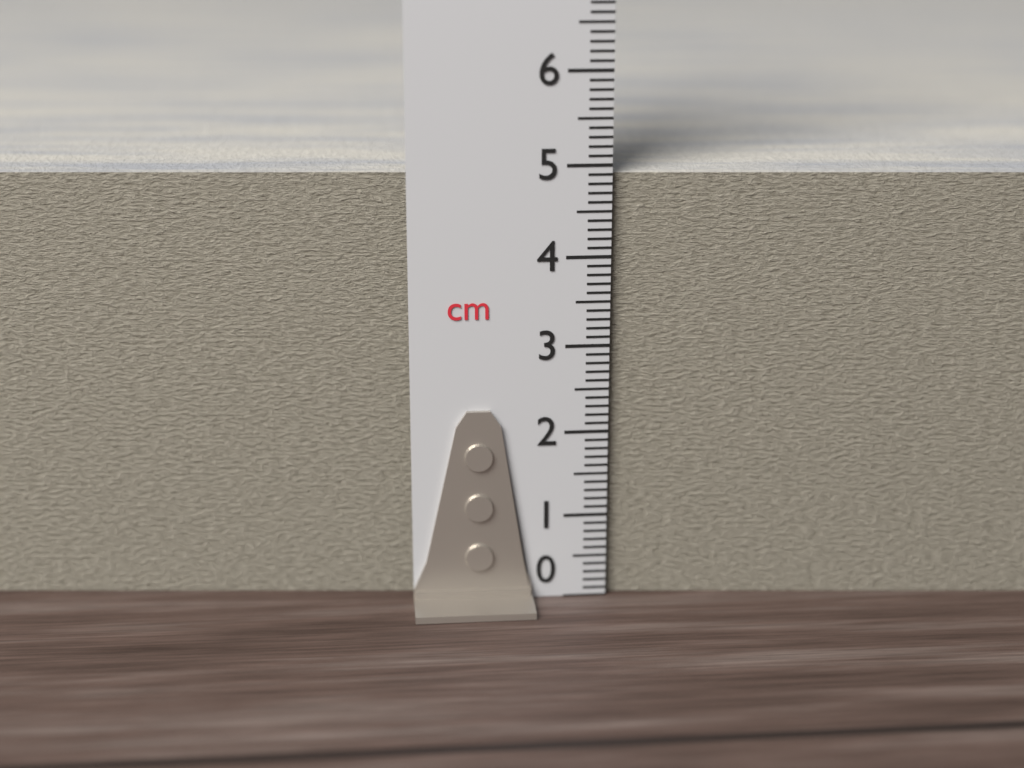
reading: 4.9 cm
